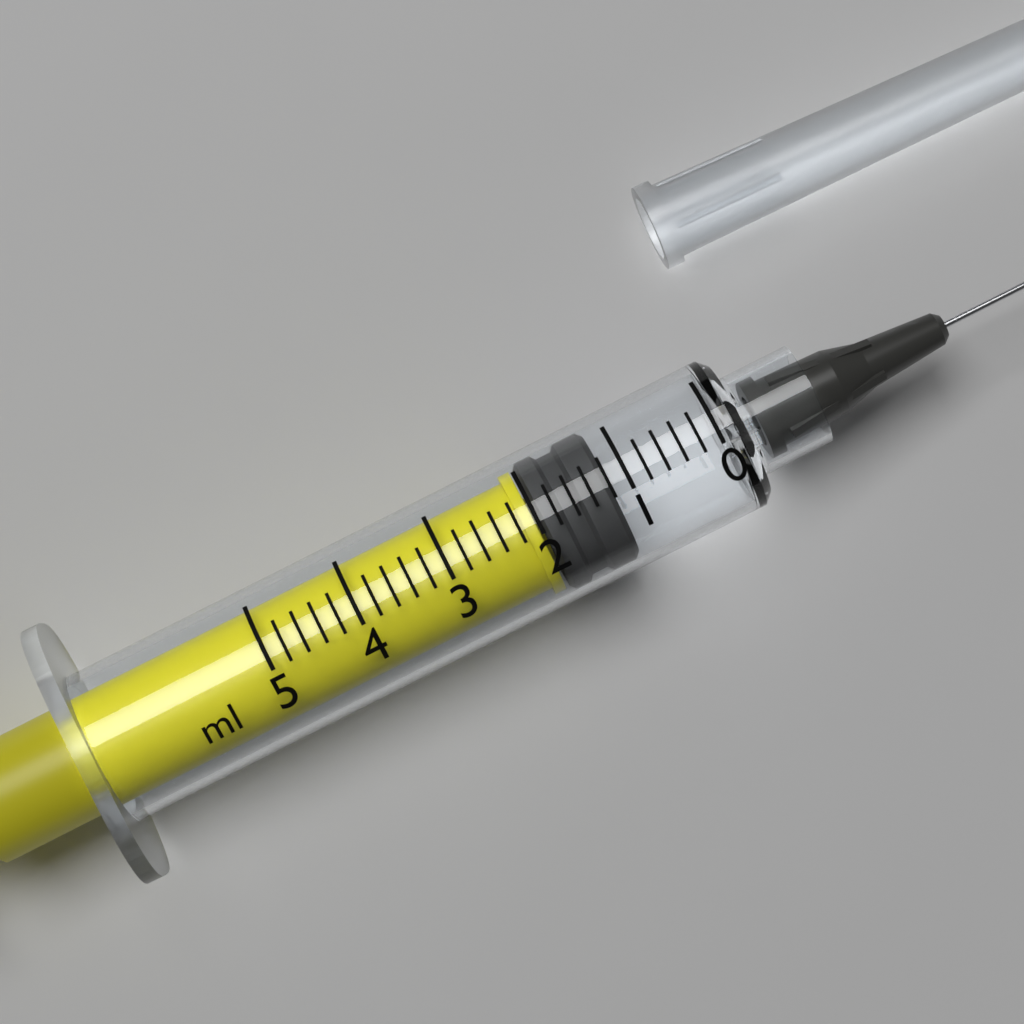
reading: 1.2 ml
